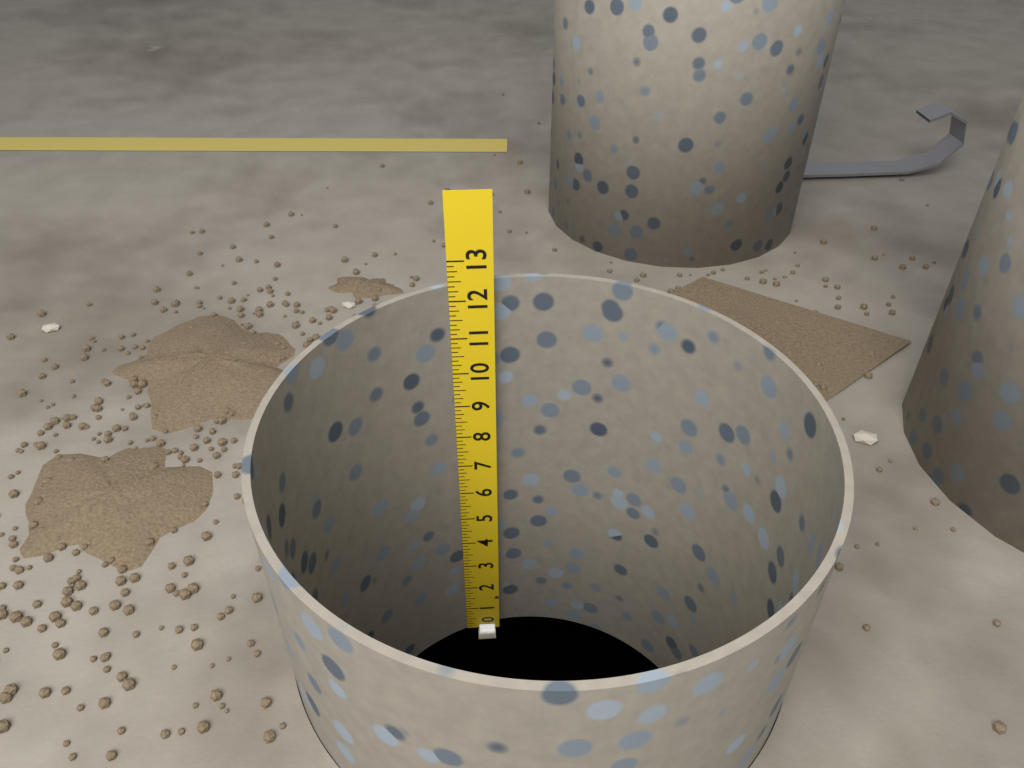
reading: 12.375 in
